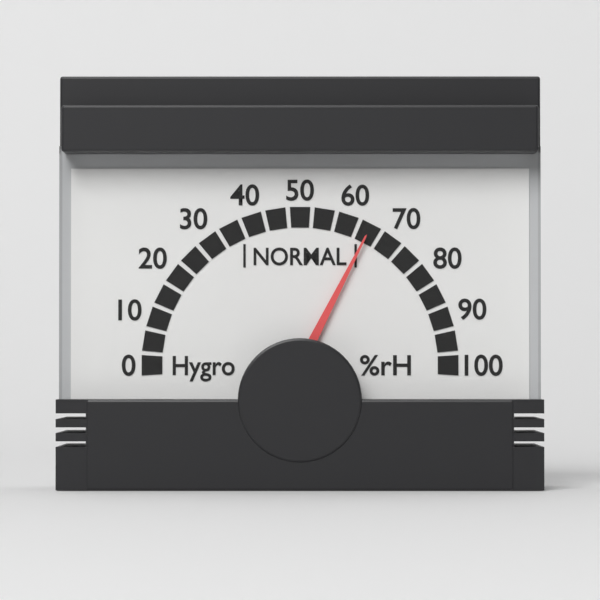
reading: 65 %rH
